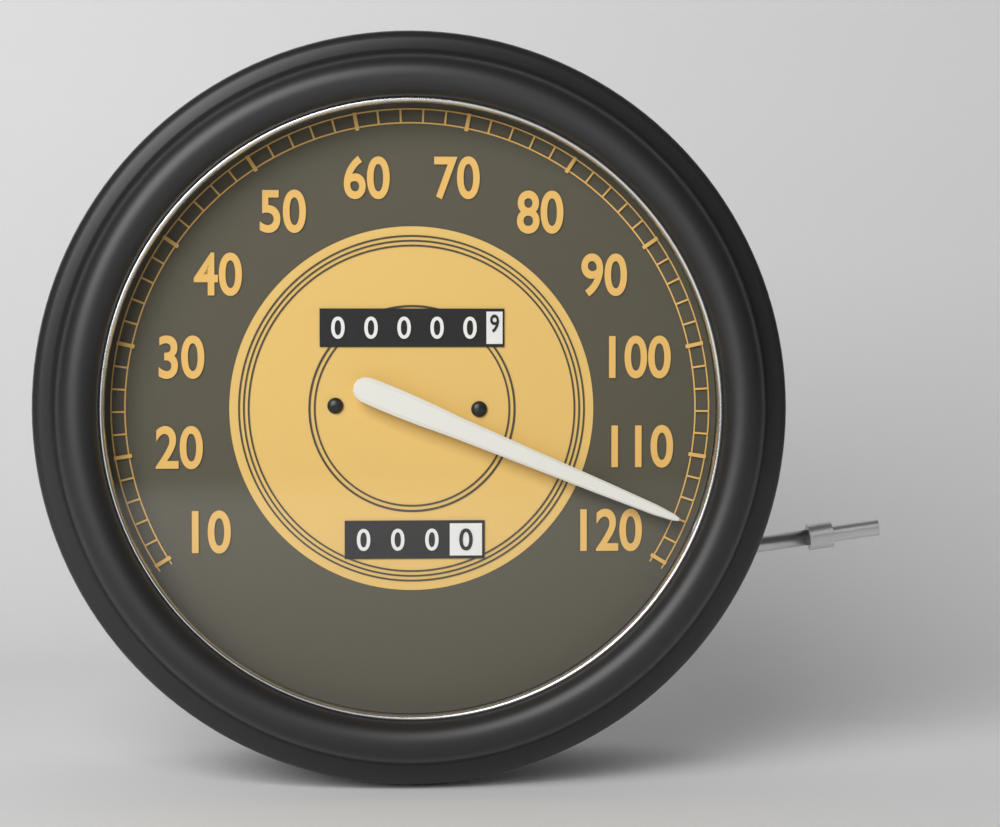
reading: 116 (no unit)
